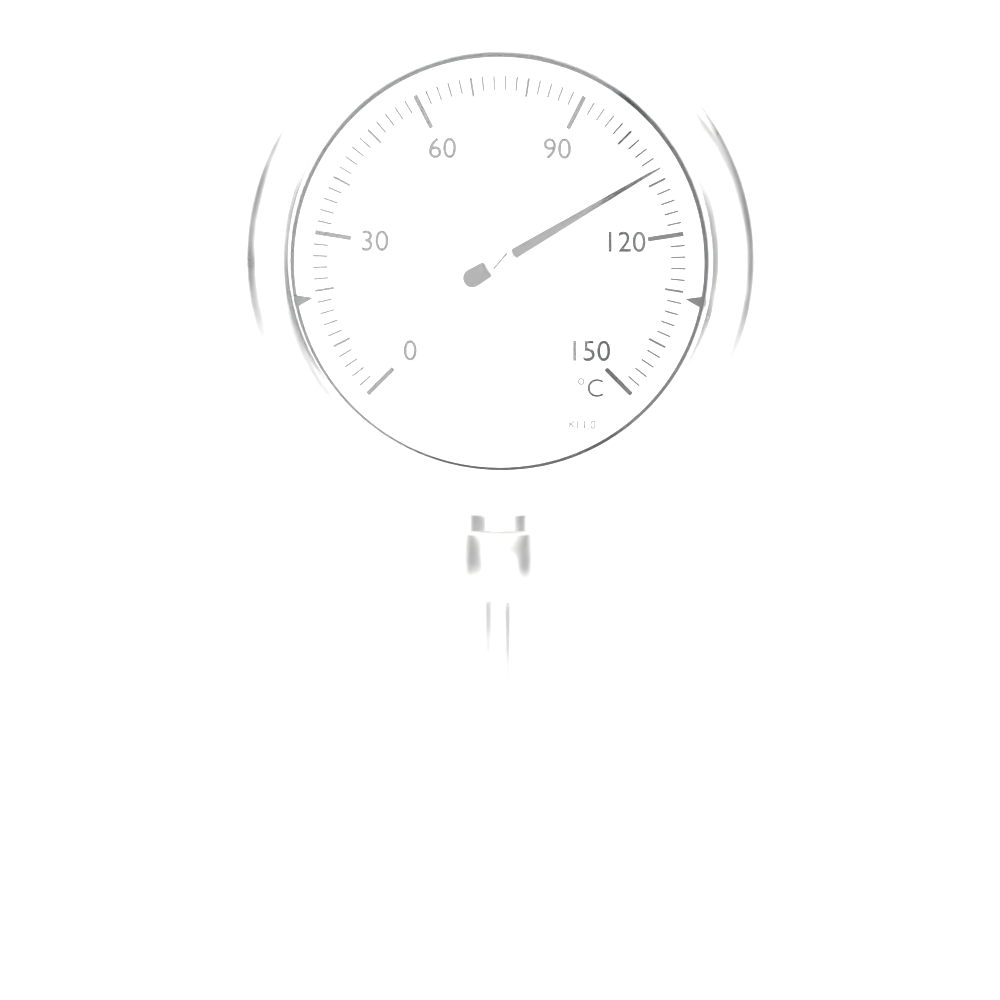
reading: 108 °C
